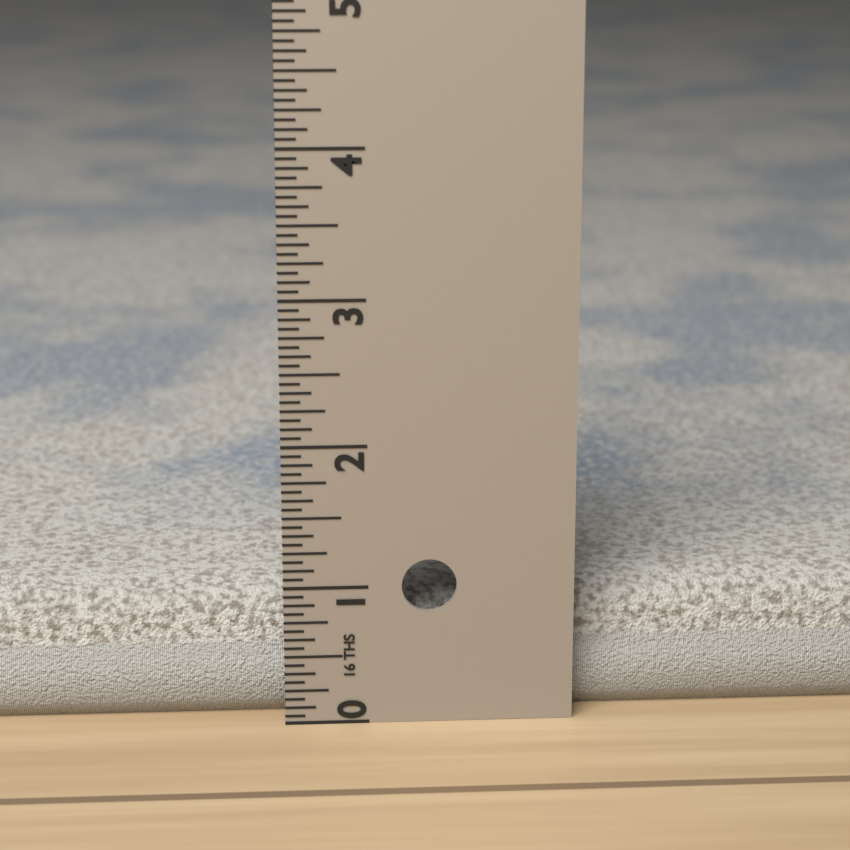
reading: 0.8750 in
